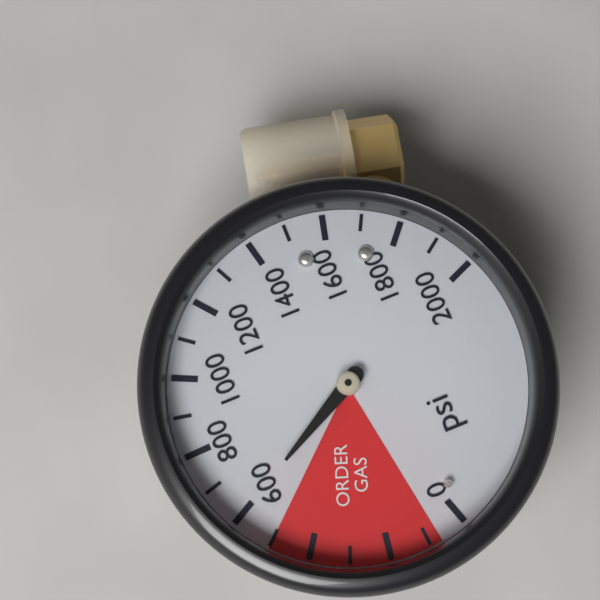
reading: 600 psi
